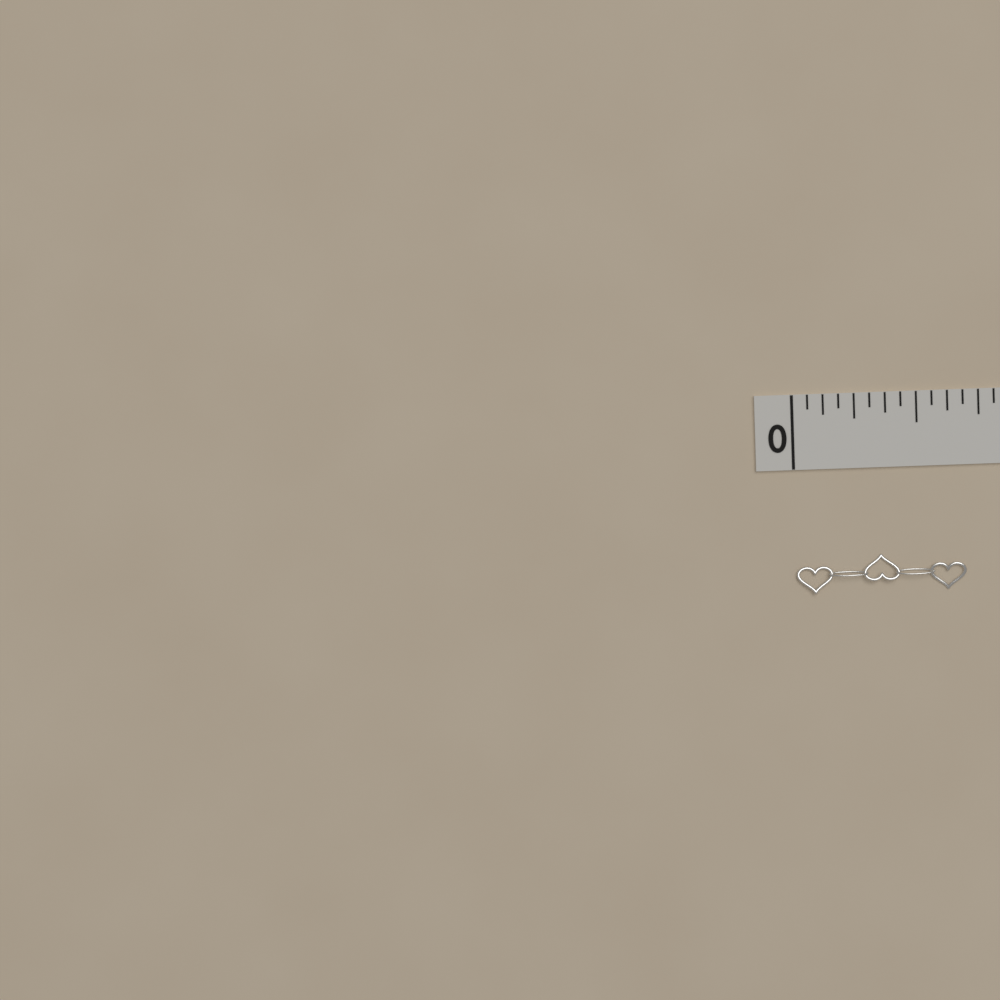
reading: 0.6875 in
